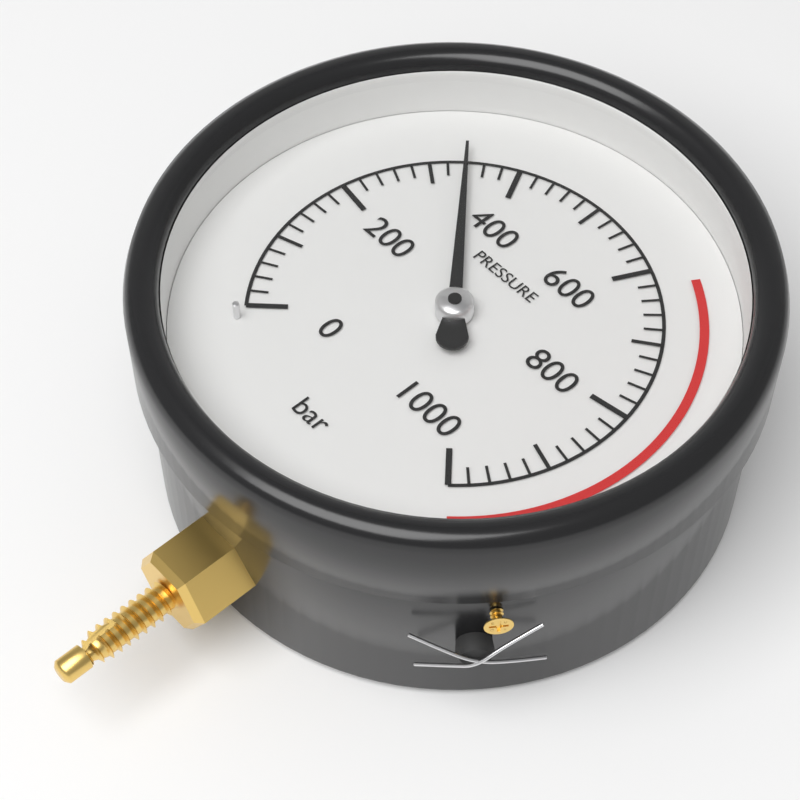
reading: 340 bar
